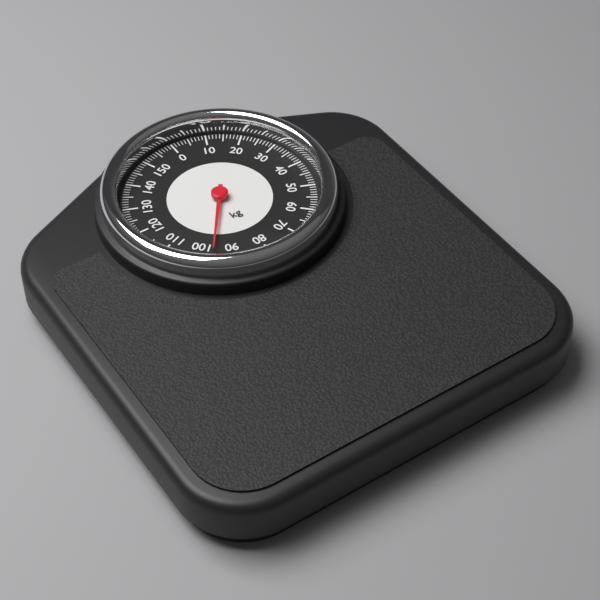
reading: 96 kg
